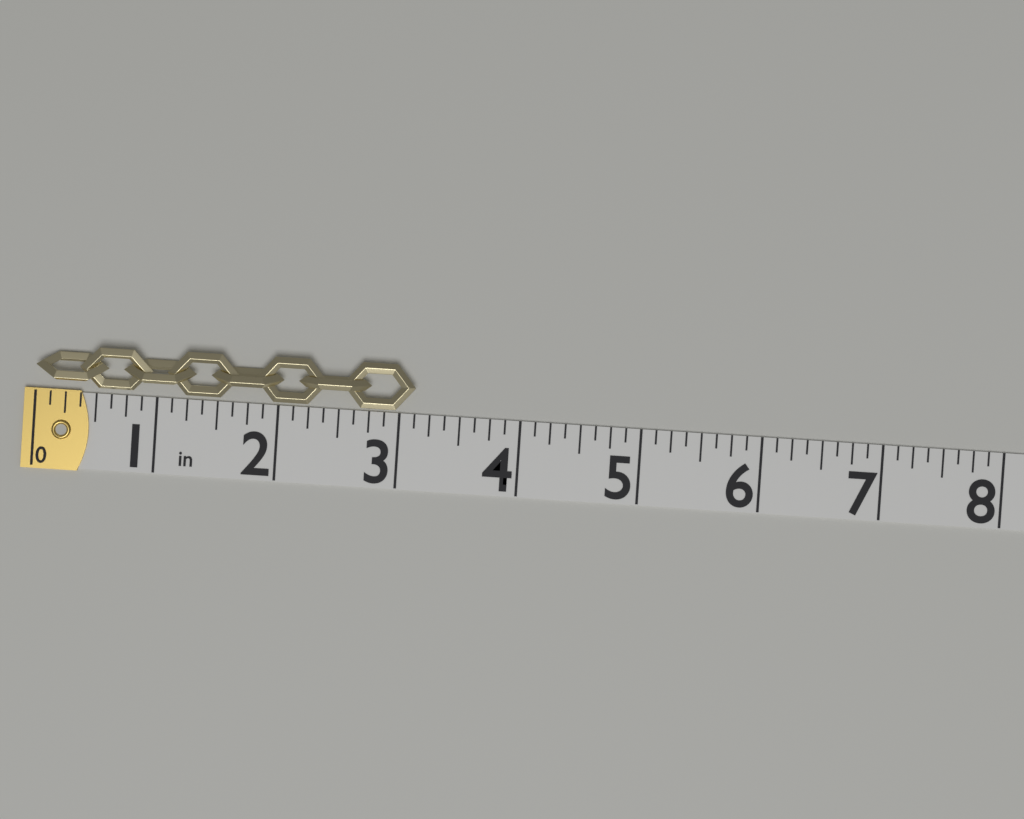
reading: 3.125 in
